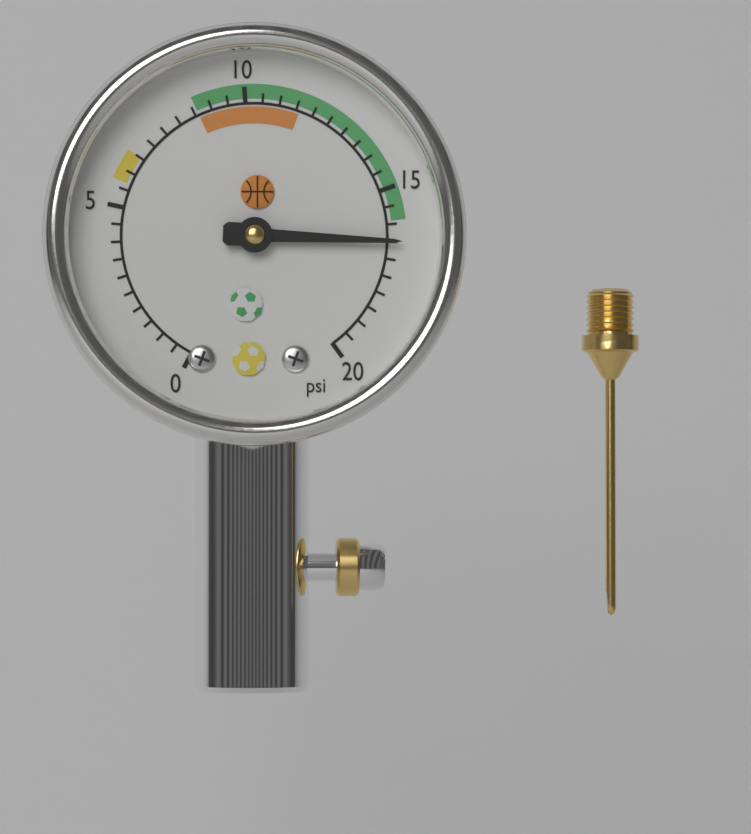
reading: 16.5 psi
